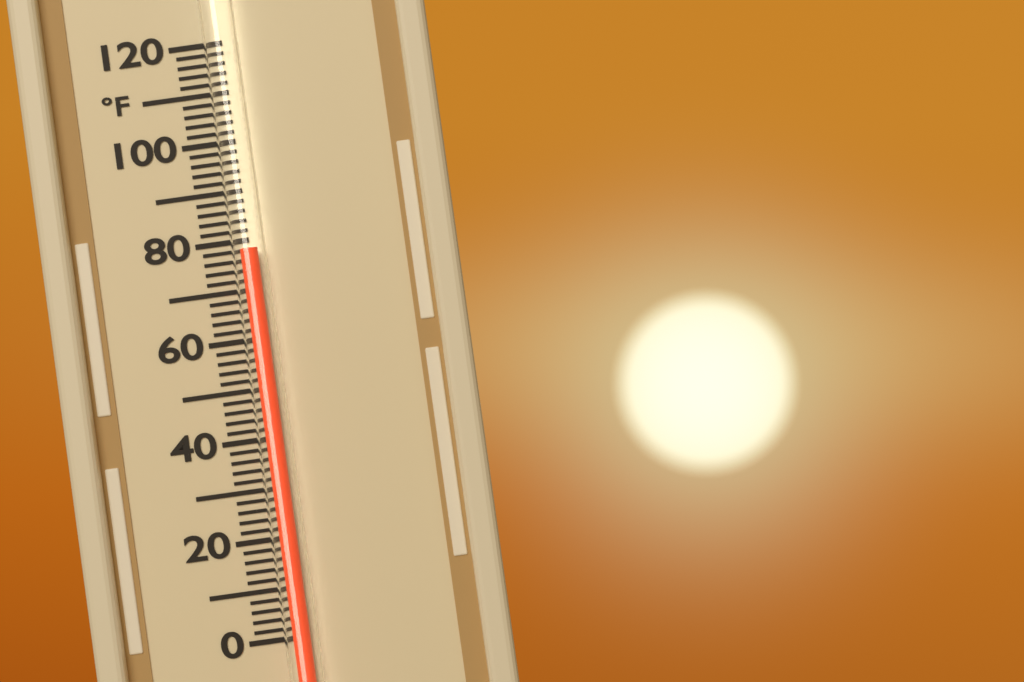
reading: 78 °F
